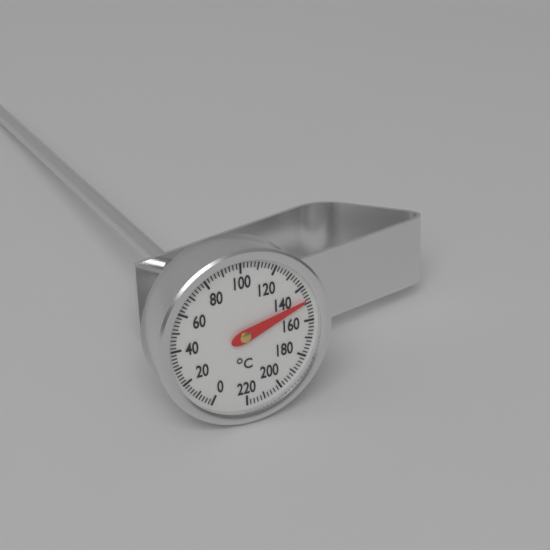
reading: 148 °C
